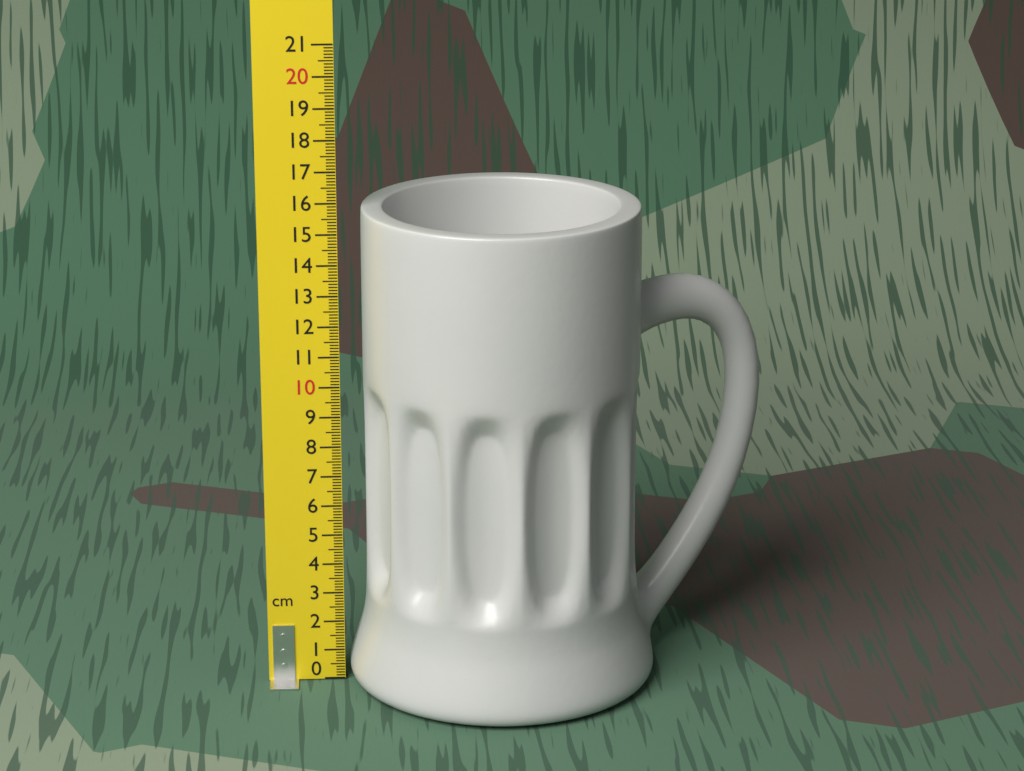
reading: 15.8 cm
